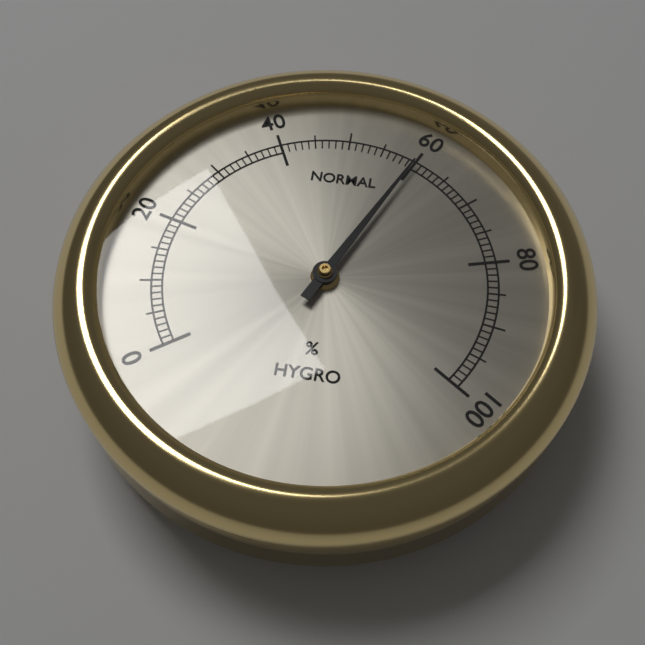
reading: 60 %
